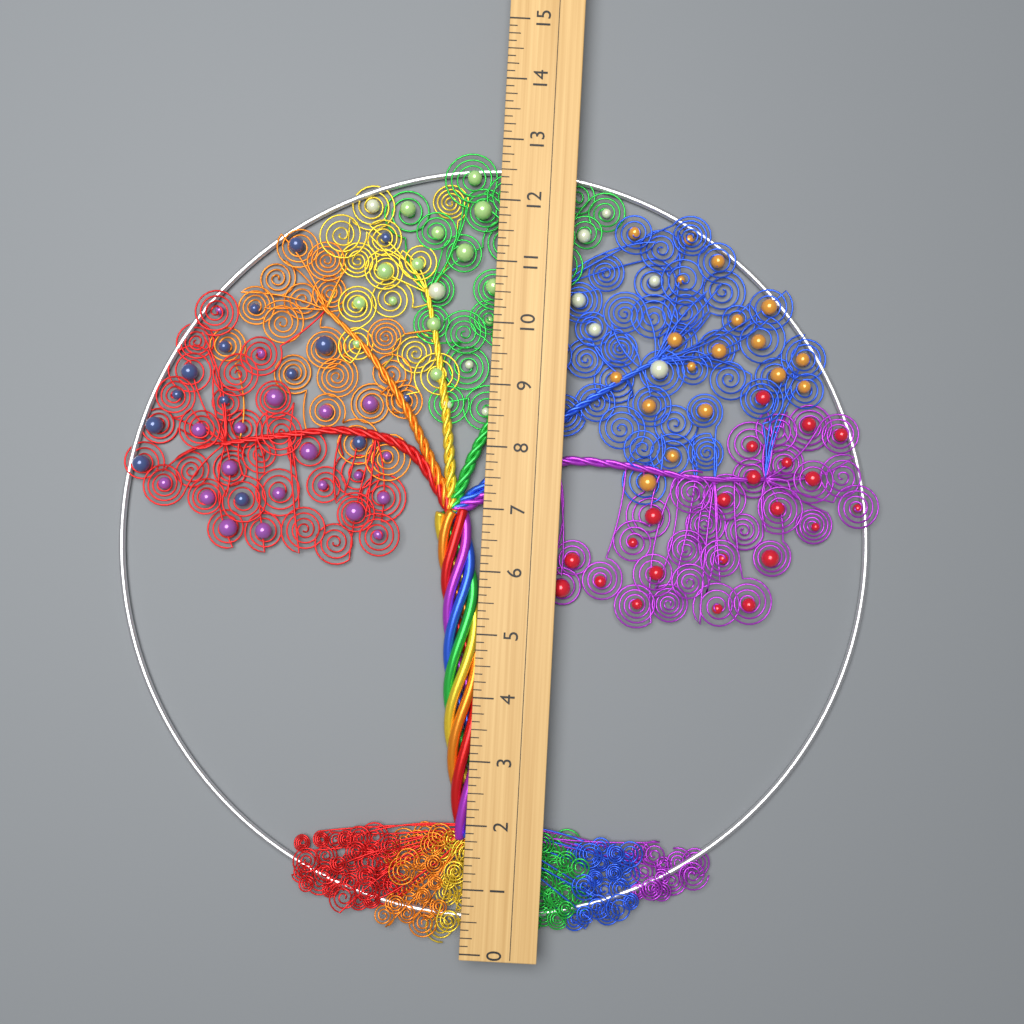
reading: 12.875 (no unit)
